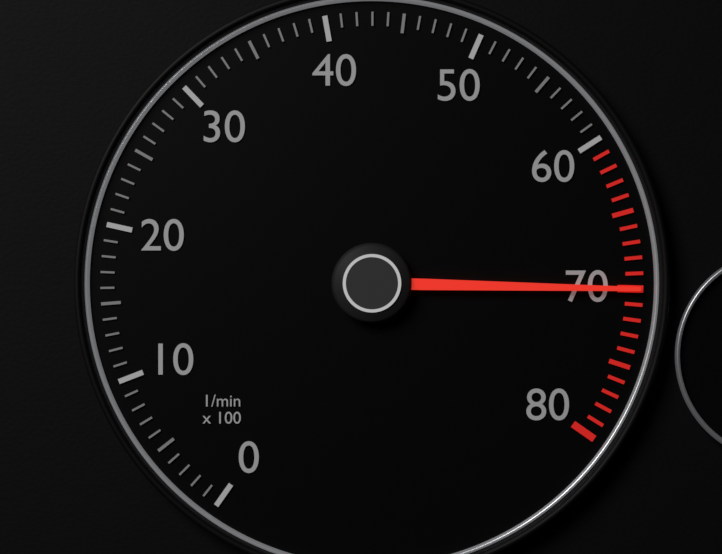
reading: 7000 1/min
